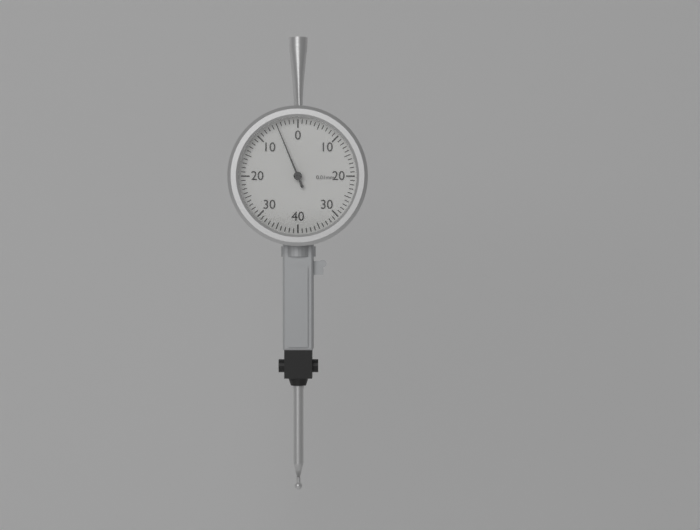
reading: 0.05 mm
